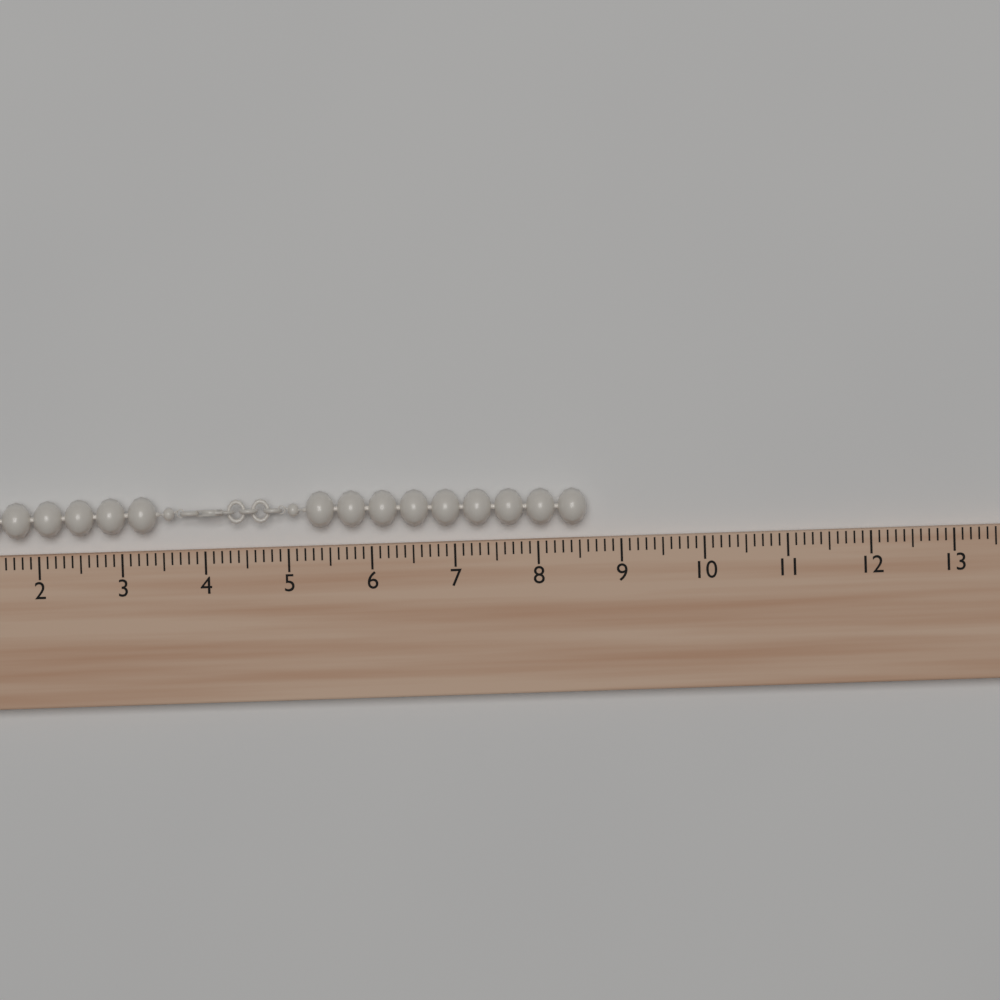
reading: 8.6 (no unit)
